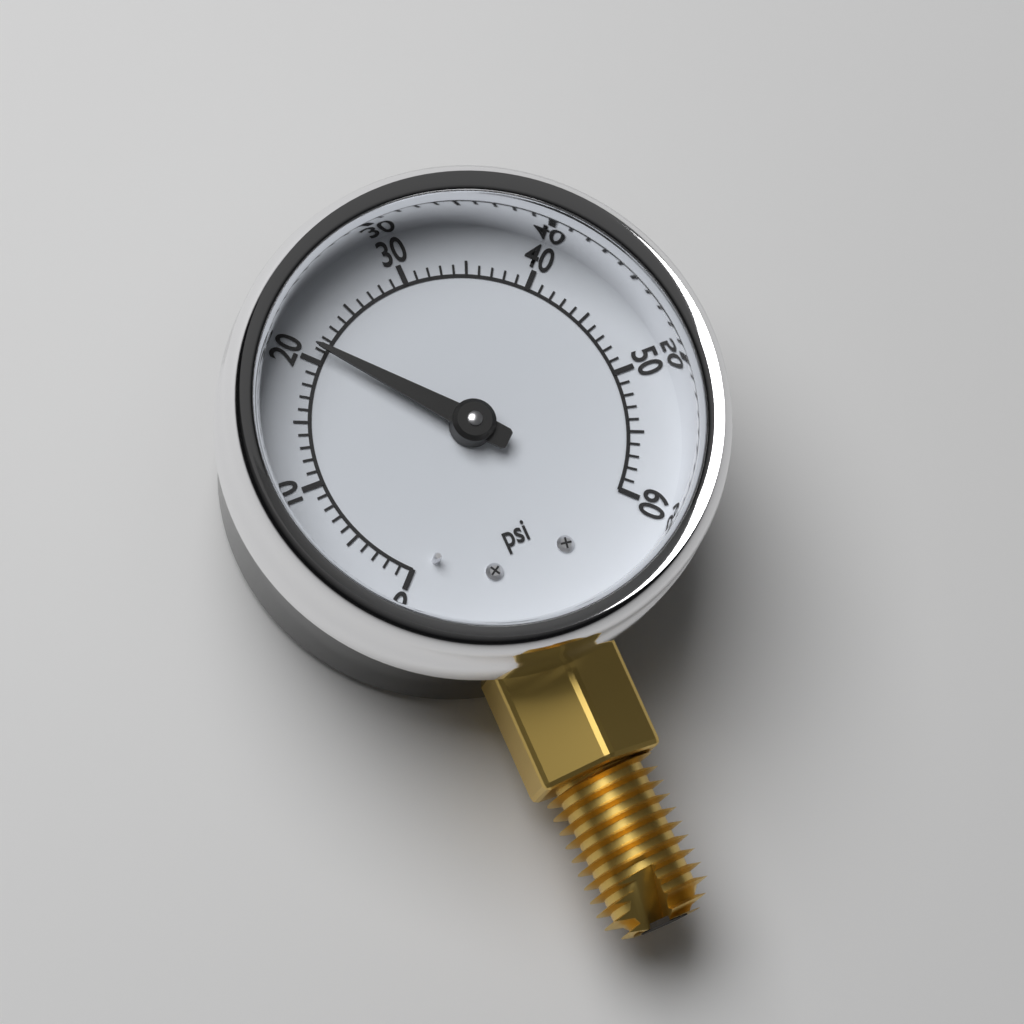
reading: 21 psi
